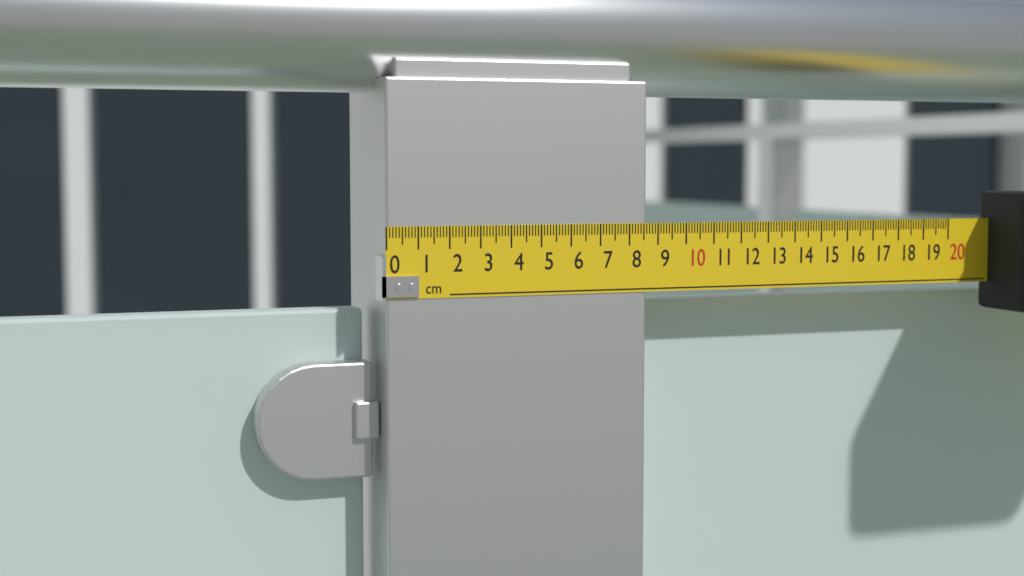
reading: 8.6 cm
